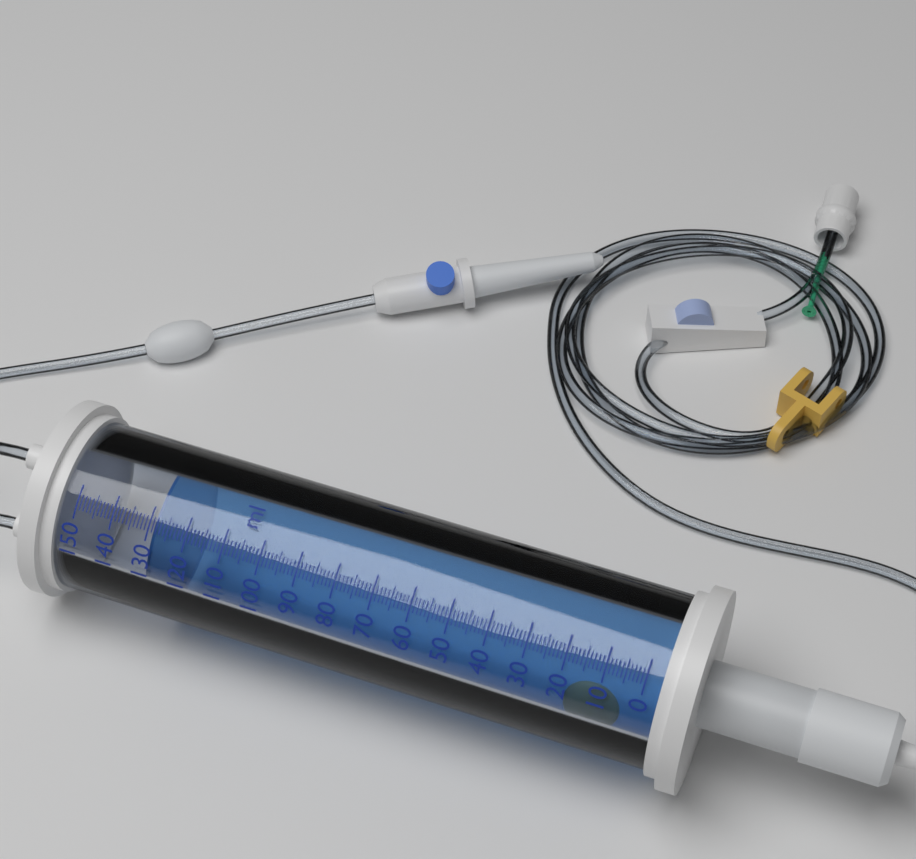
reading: 129 ml
